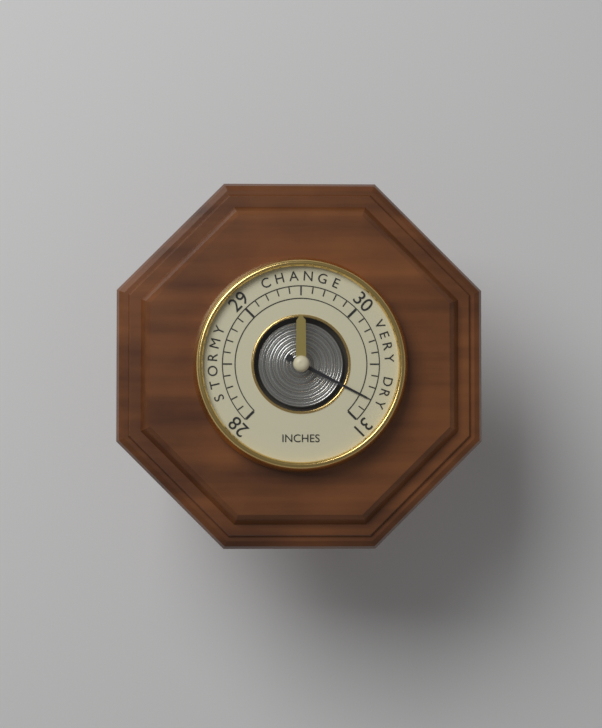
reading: 30.8 inches
